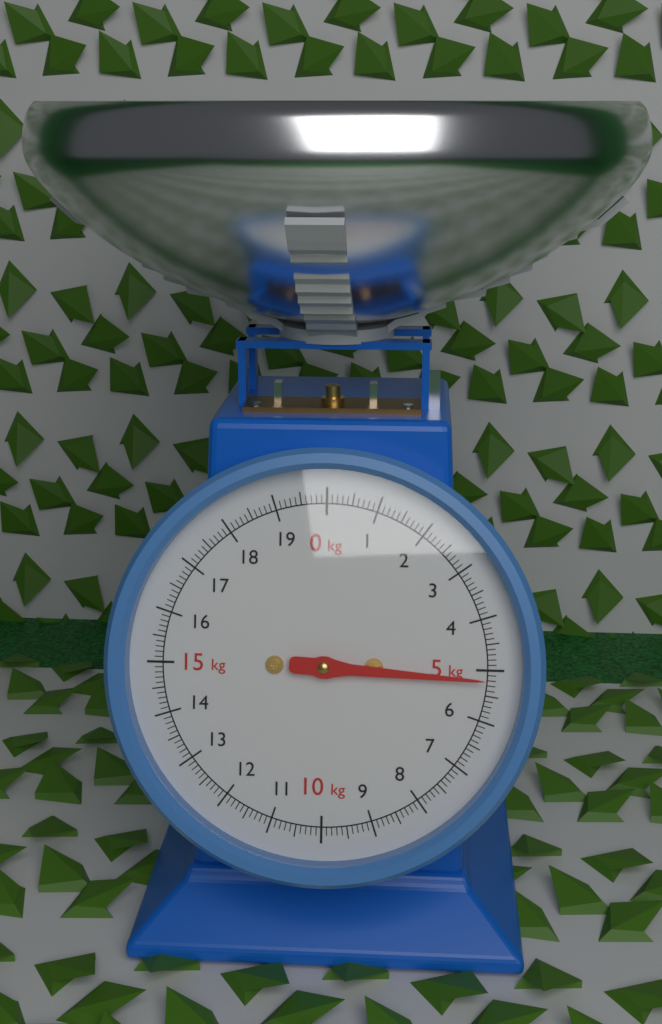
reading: 5.2 kg
